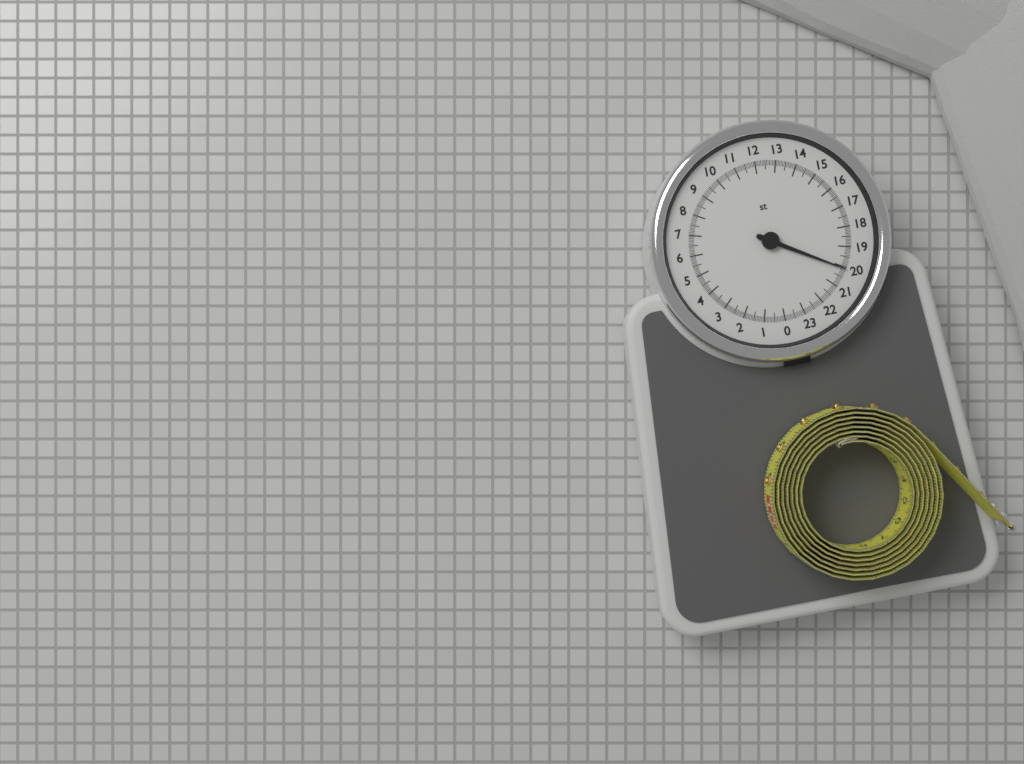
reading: 20.100000 st
